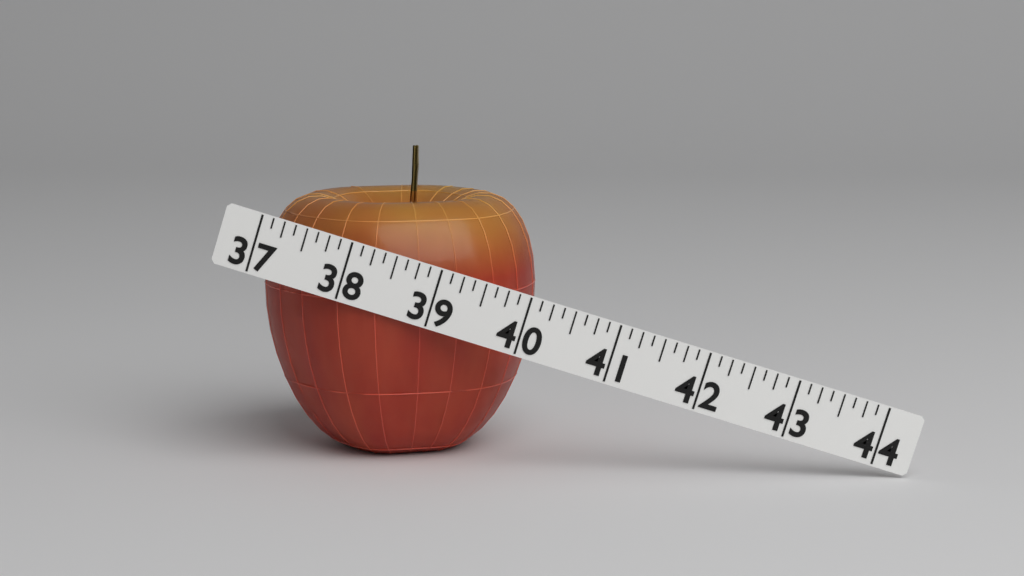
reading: 40.125 (no unit)
